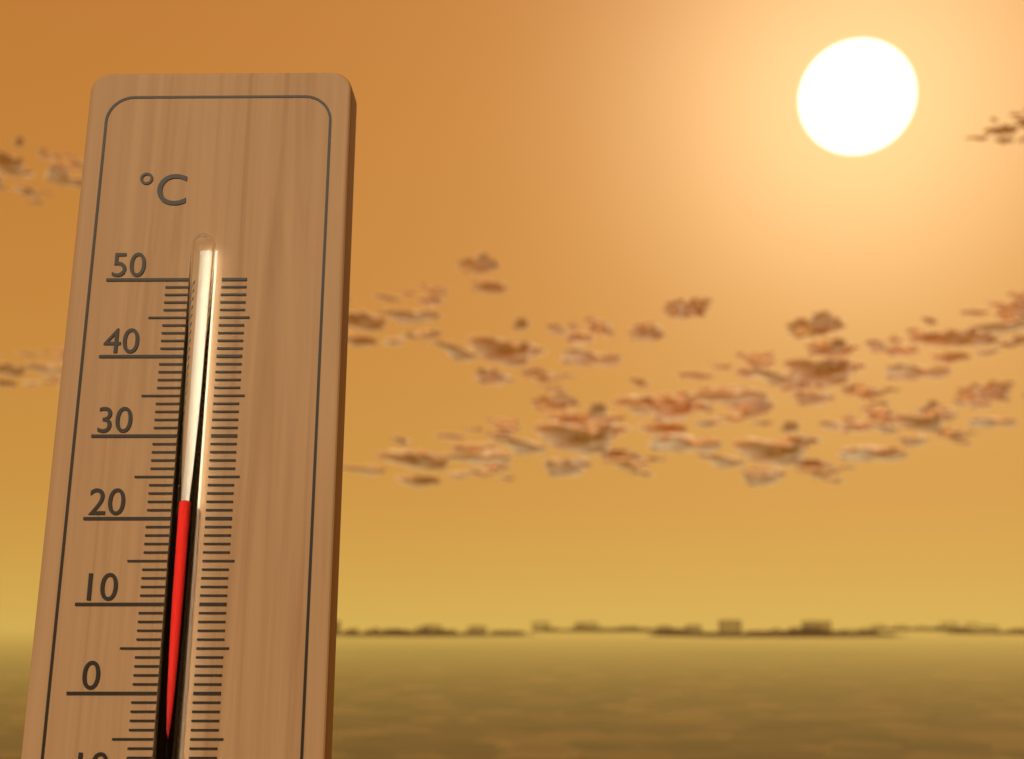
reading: 22 °C
